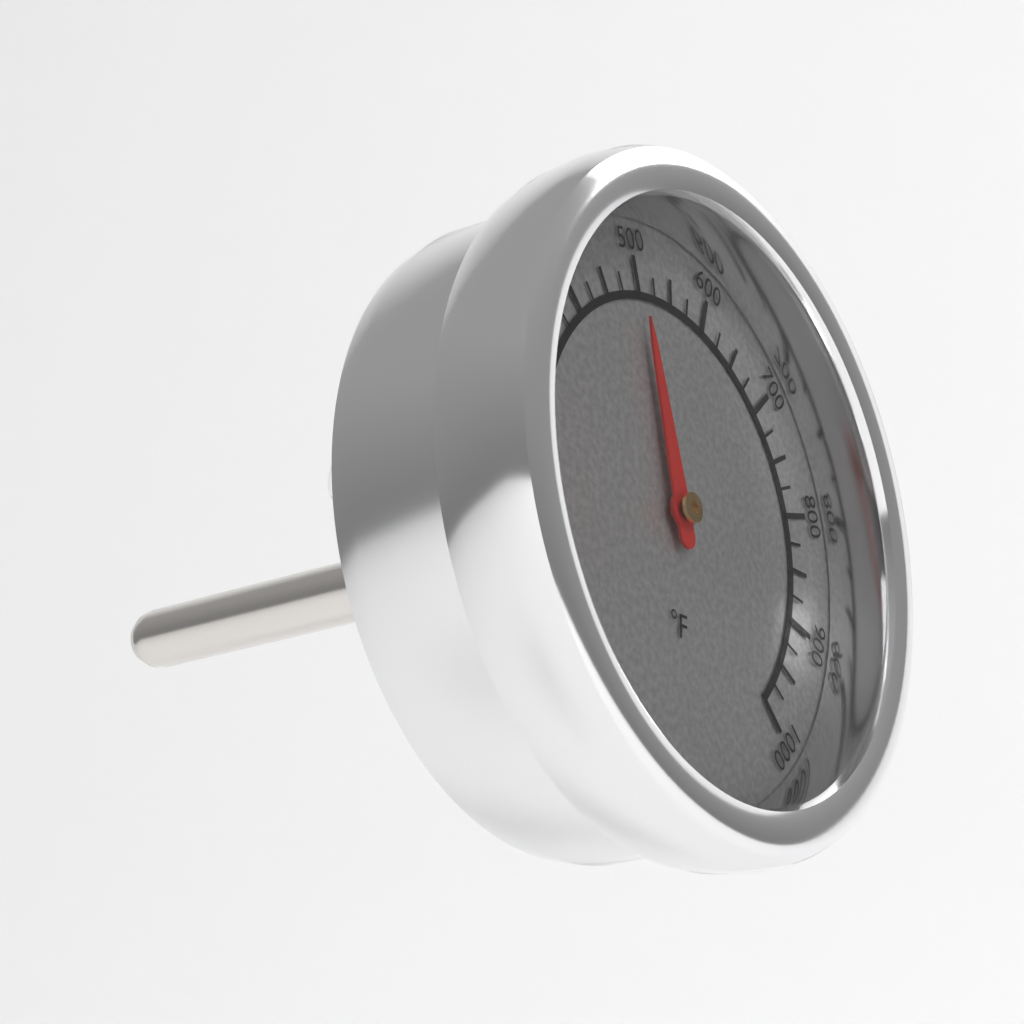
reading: 500 °F
